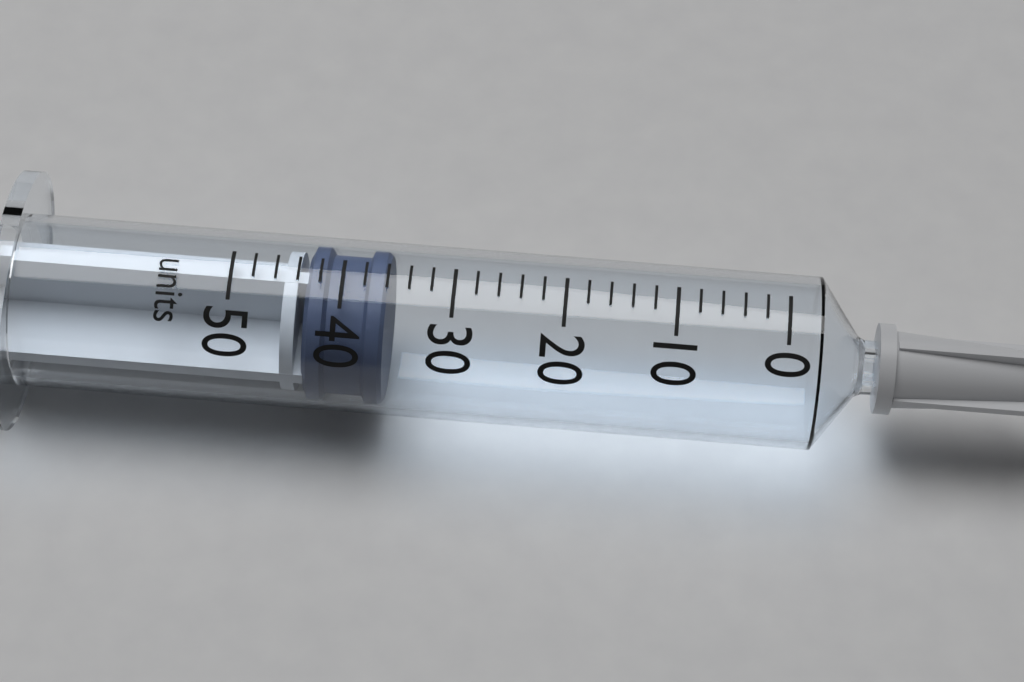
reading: 36 units
